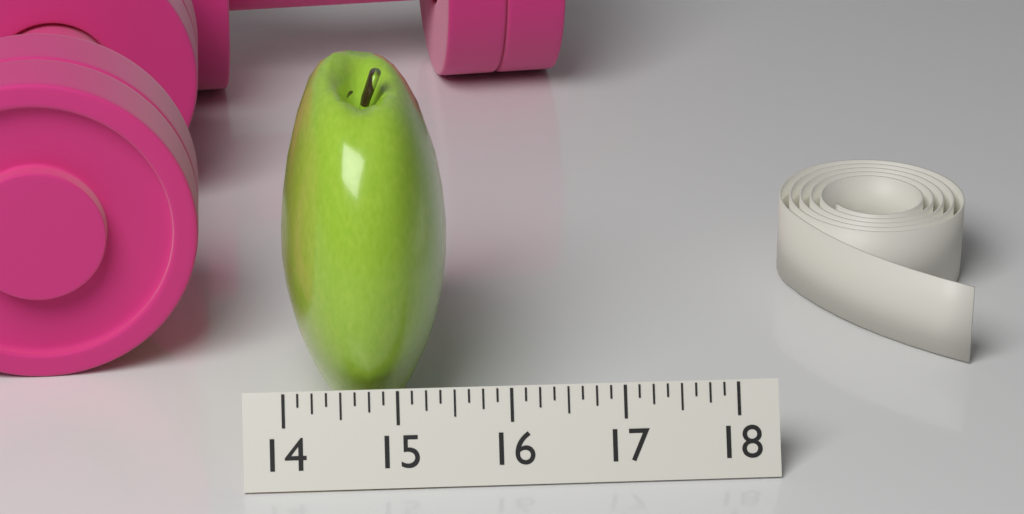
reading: 15.500 (no unit)
